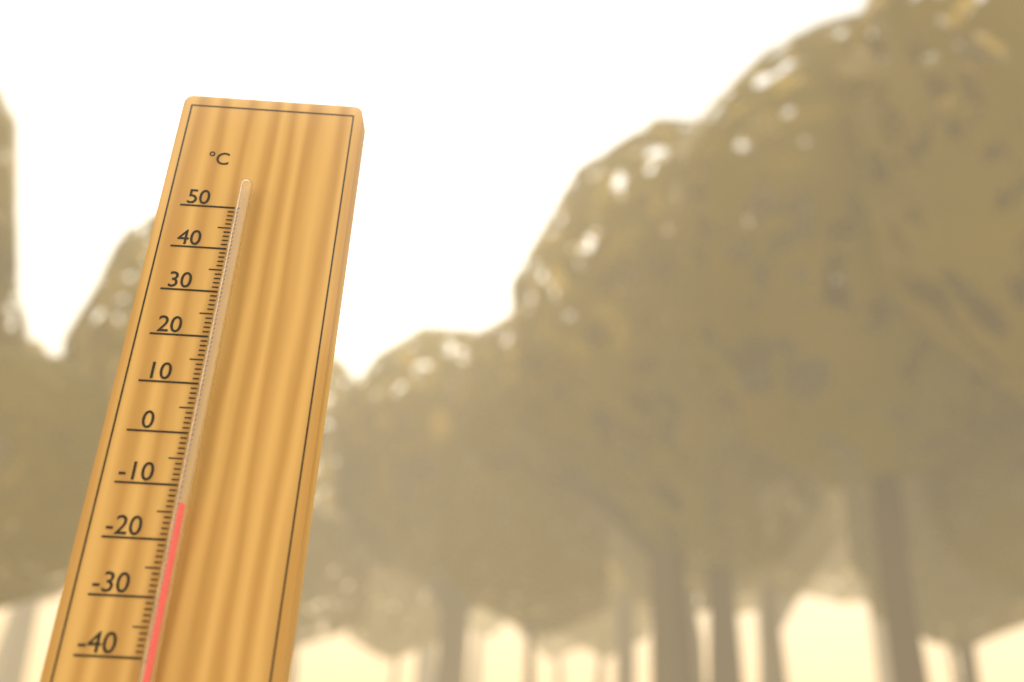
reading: -14 °C
